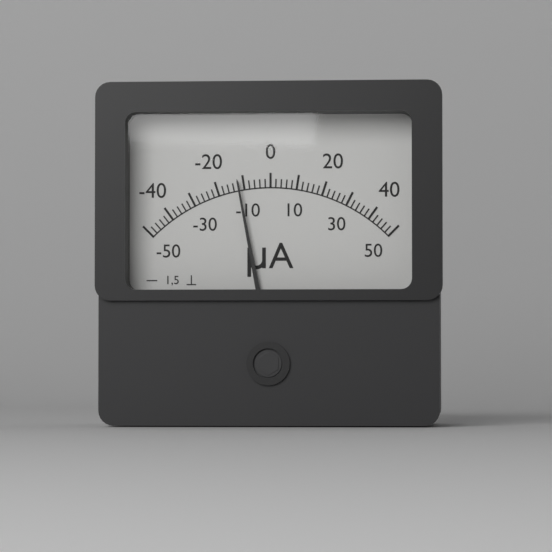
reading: -12 µA
